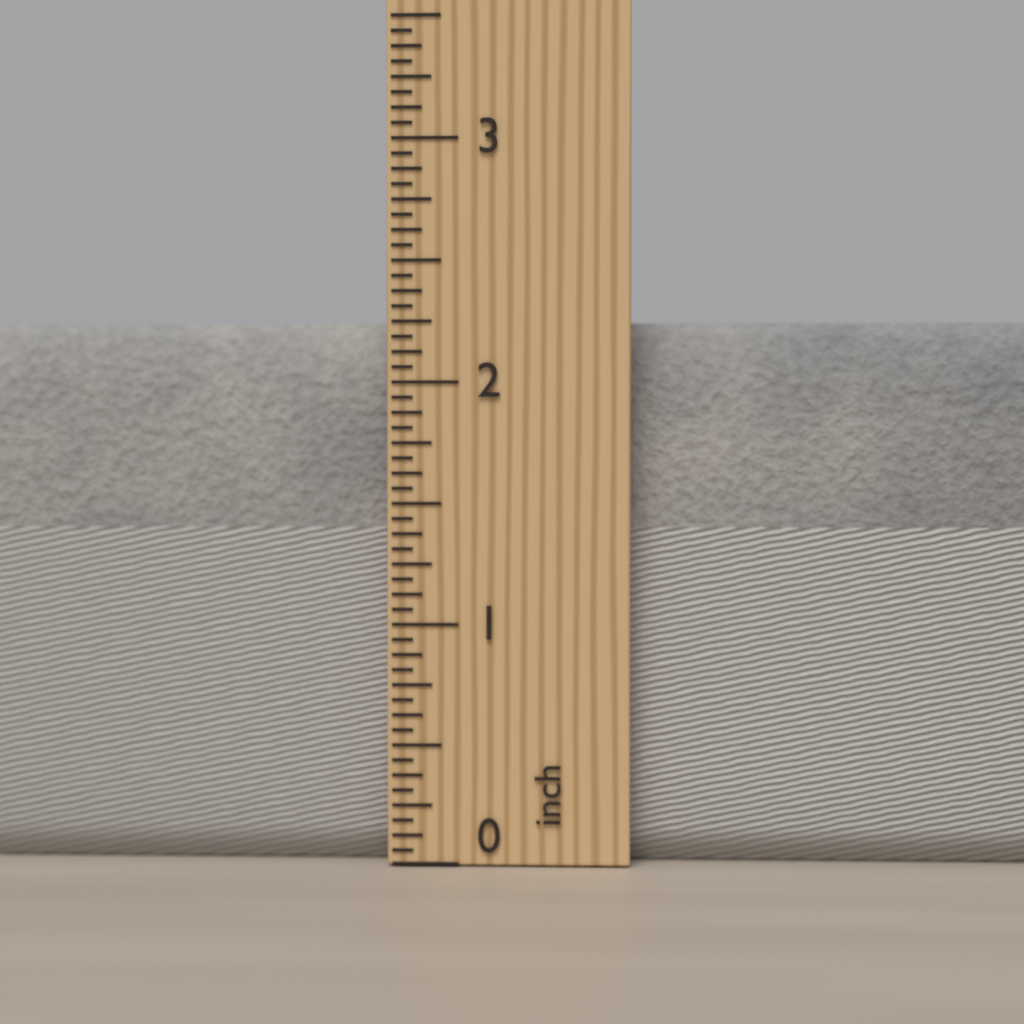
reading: 2.2500 inch
